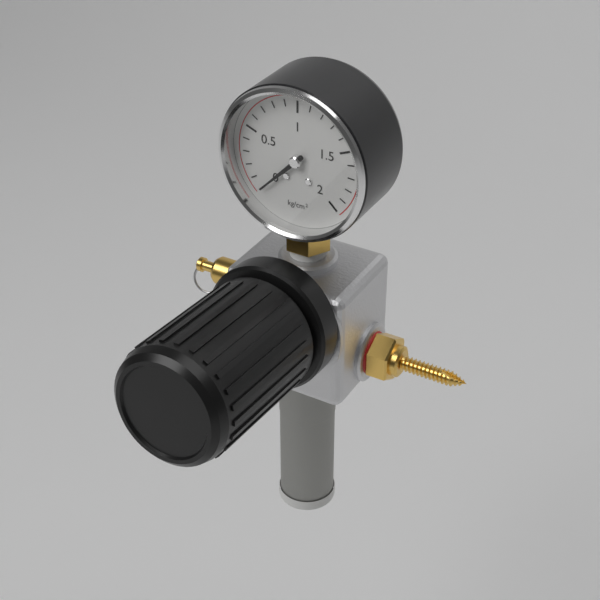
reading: 0.0 kg/cm²
